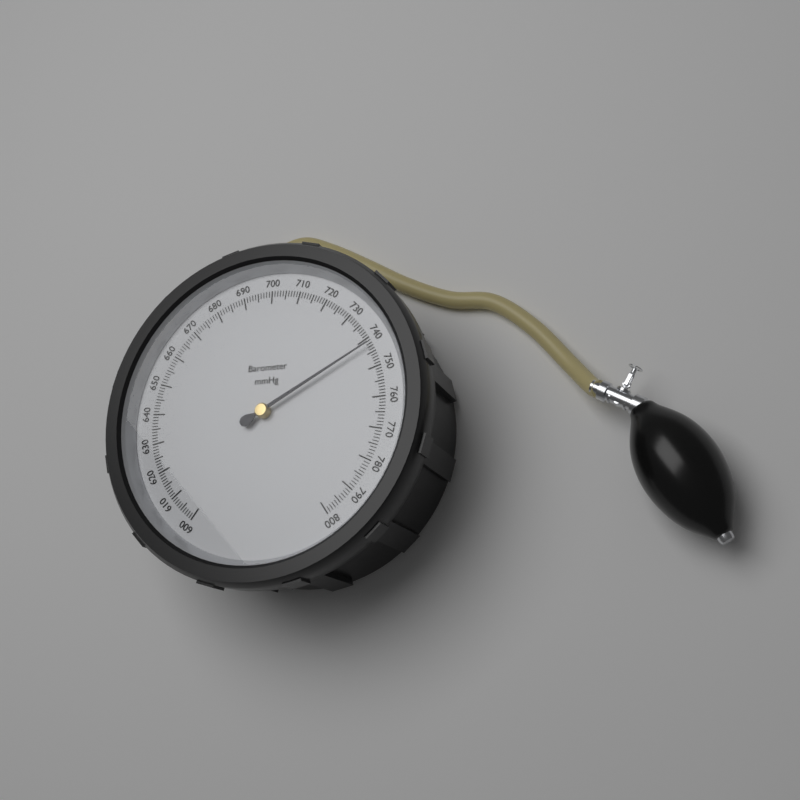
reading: 742 mmHg
